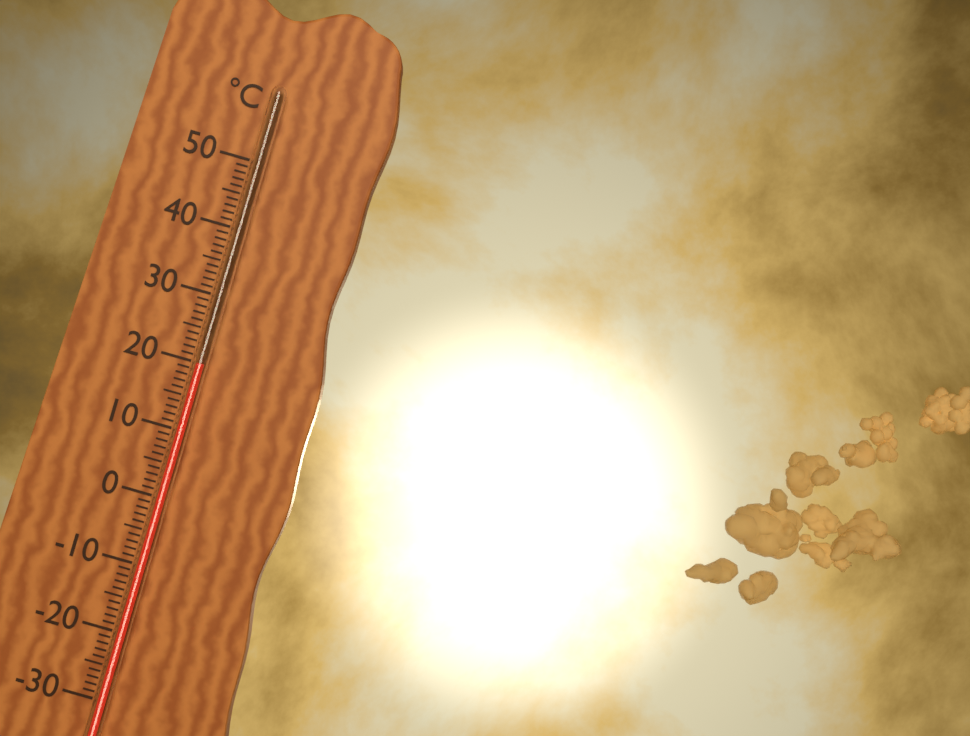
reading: 20 °C
